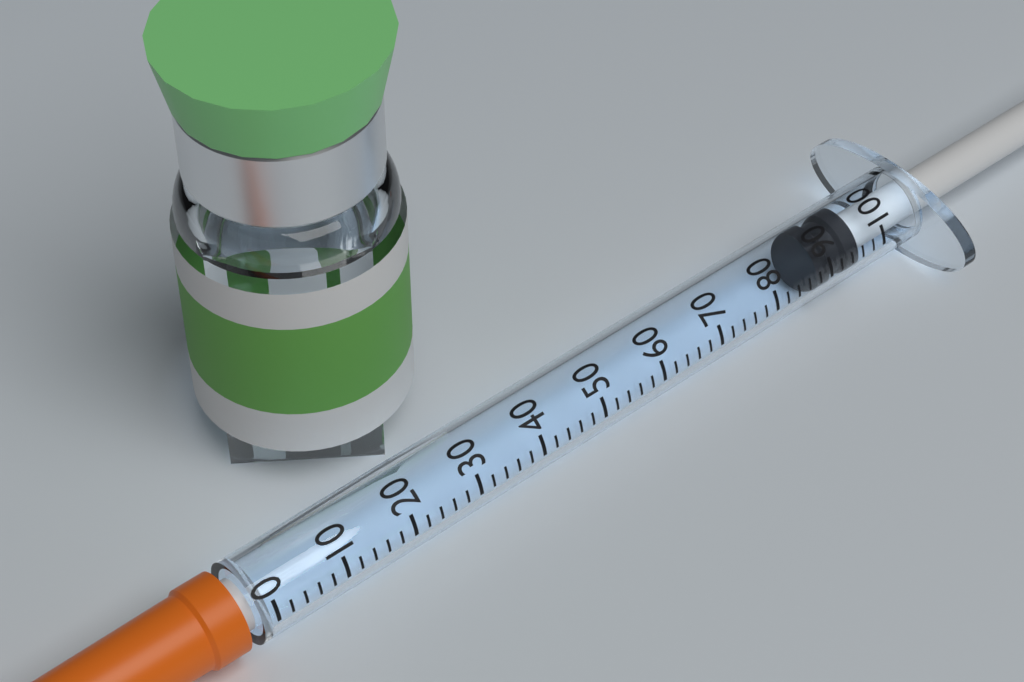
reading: 88 (no unit)
